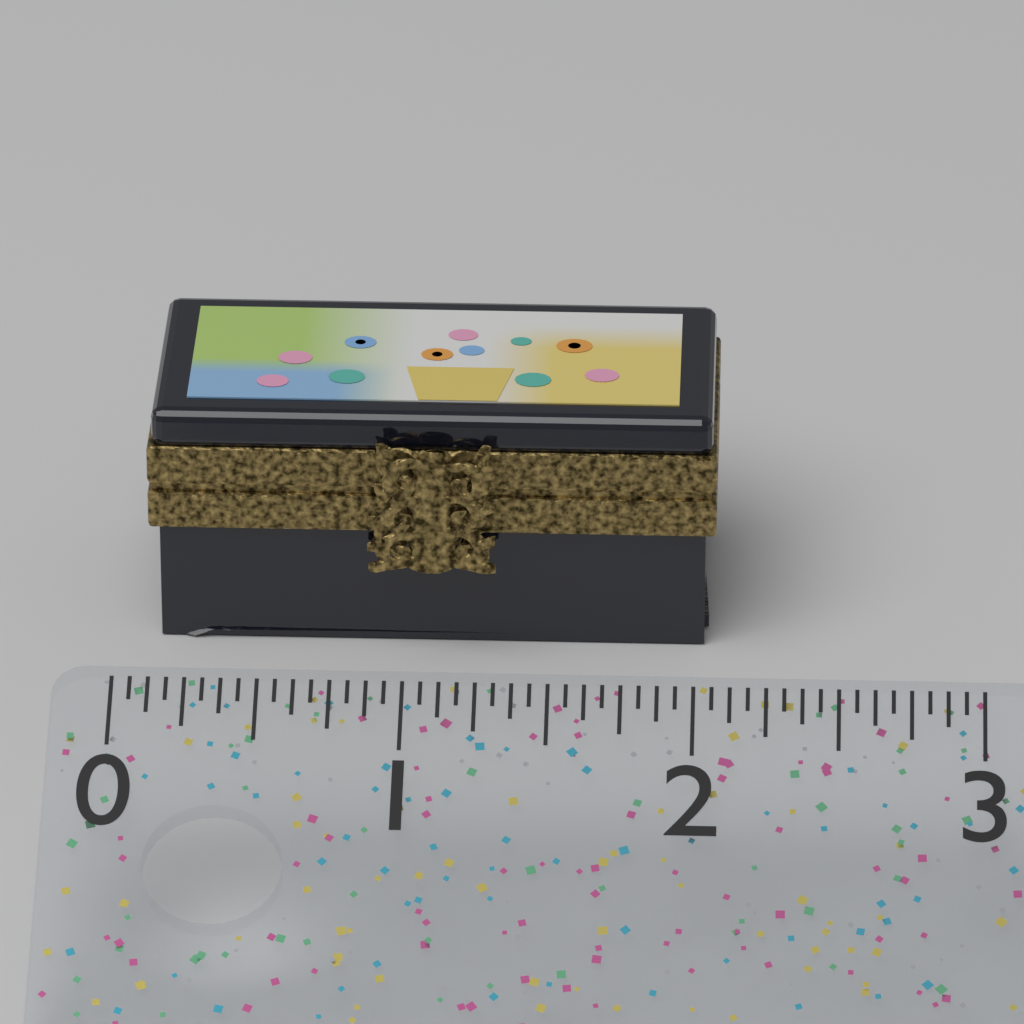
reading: 2.0625 (no unit)
